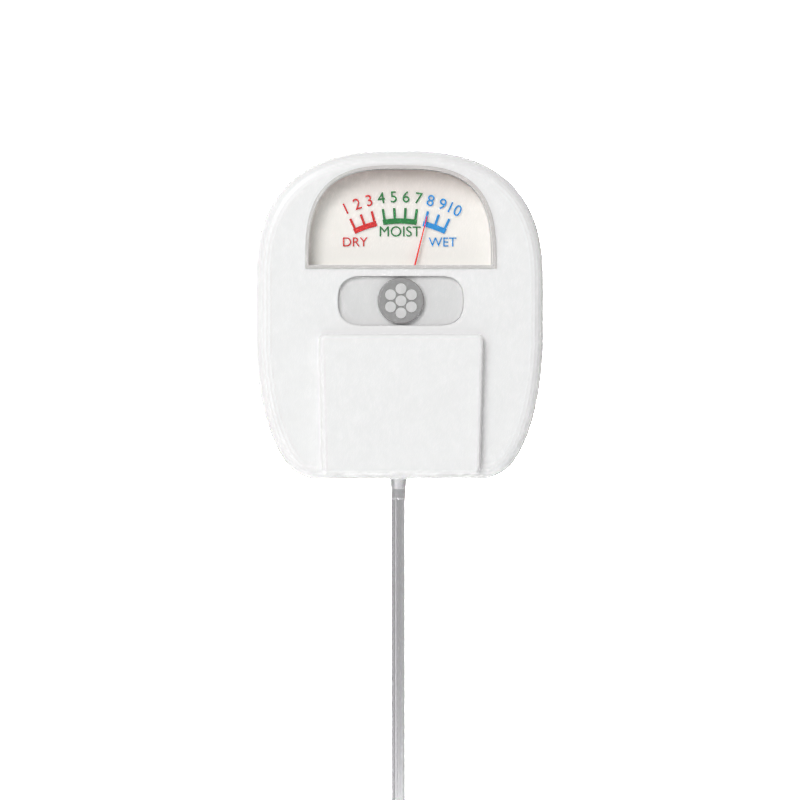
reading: 8 (no unit)
